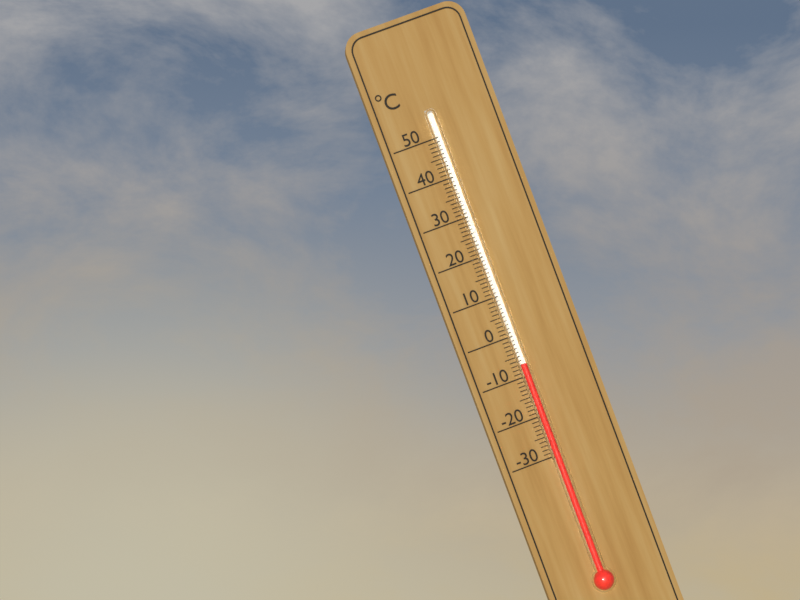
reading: -7 °C
